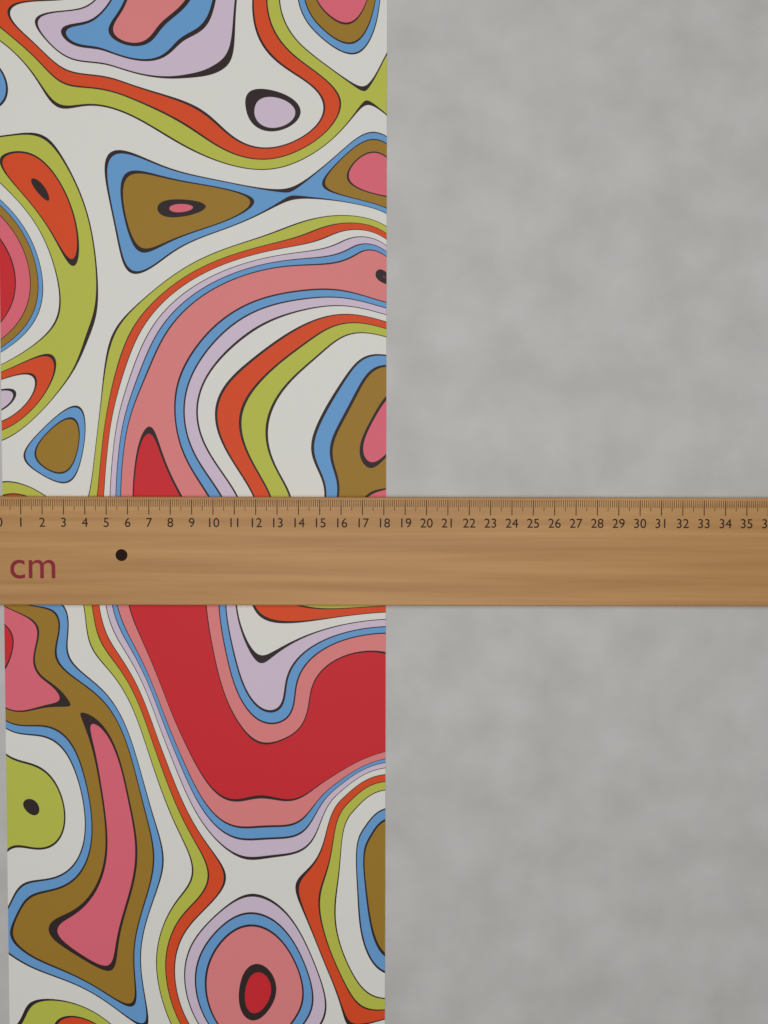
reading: 18.1 cm
